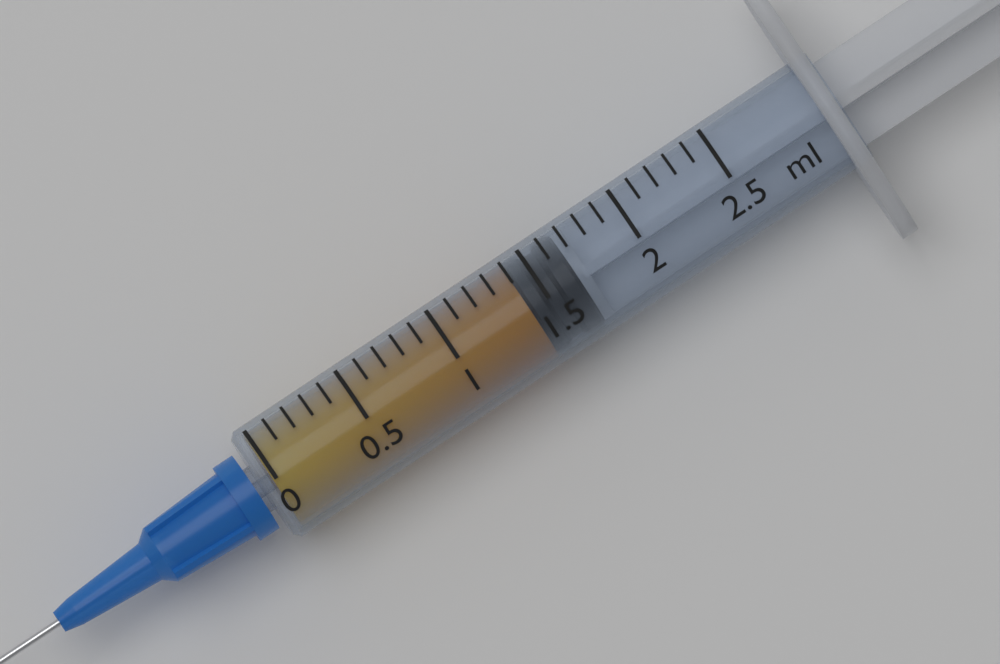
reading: 1.4 ml
